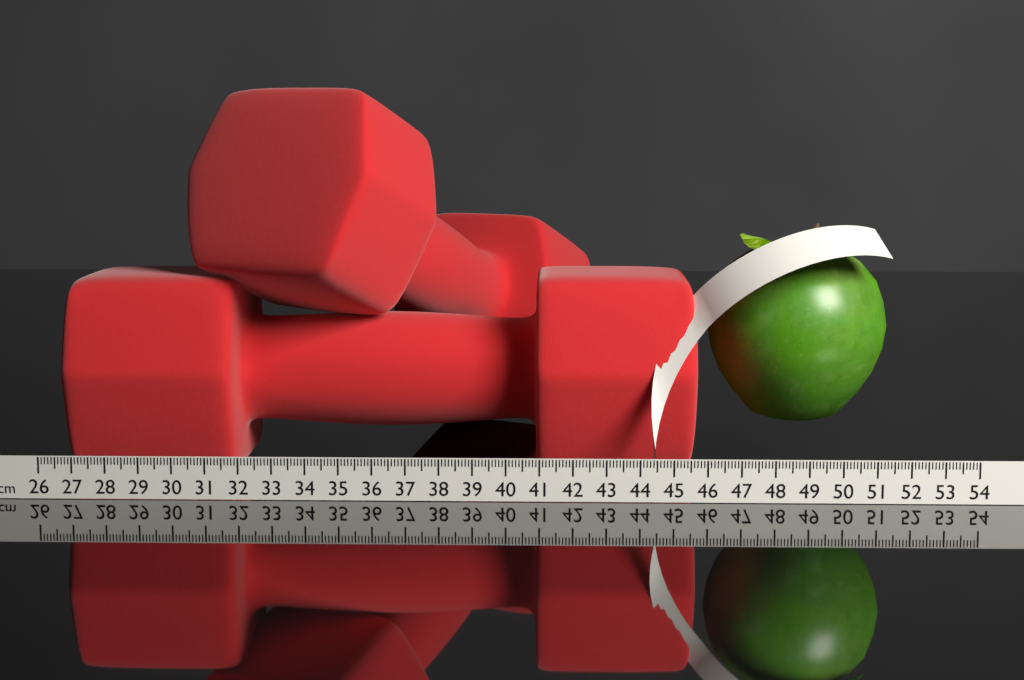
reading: 45.9 cm
